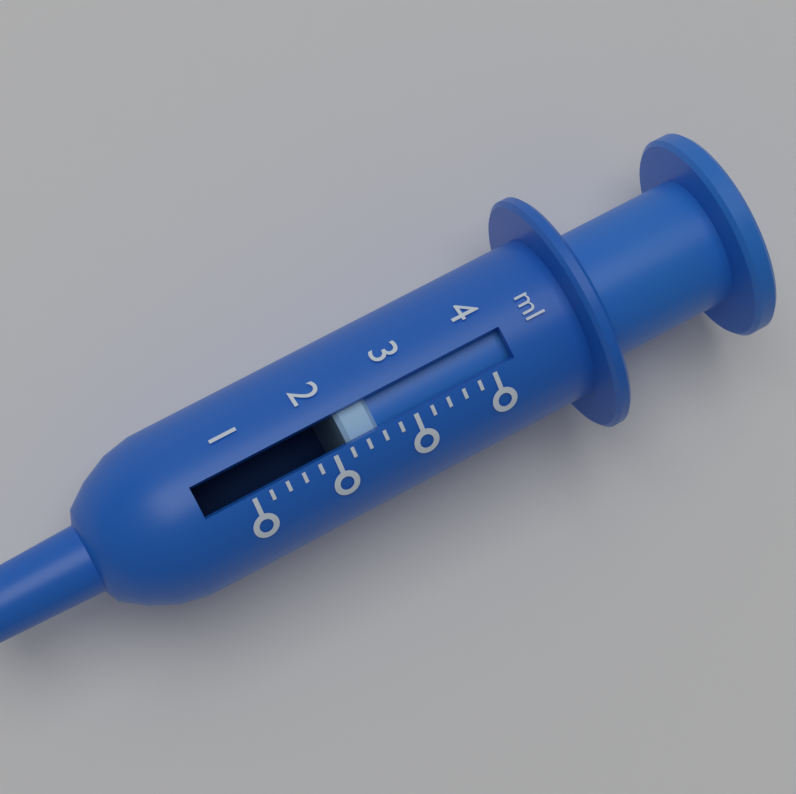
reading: 2.2 ml
